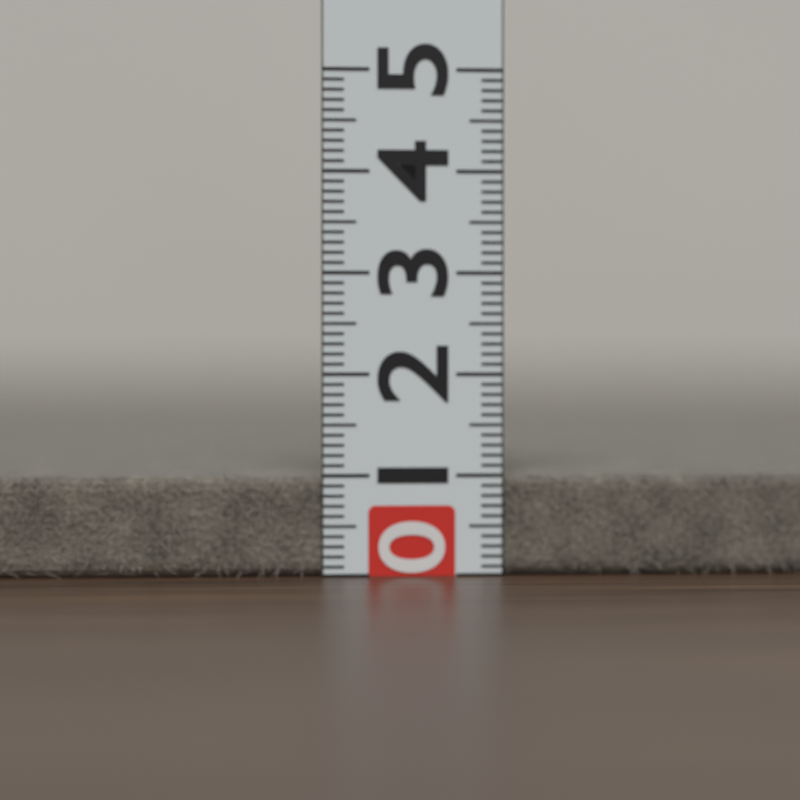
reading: 1.0 (no unit)
